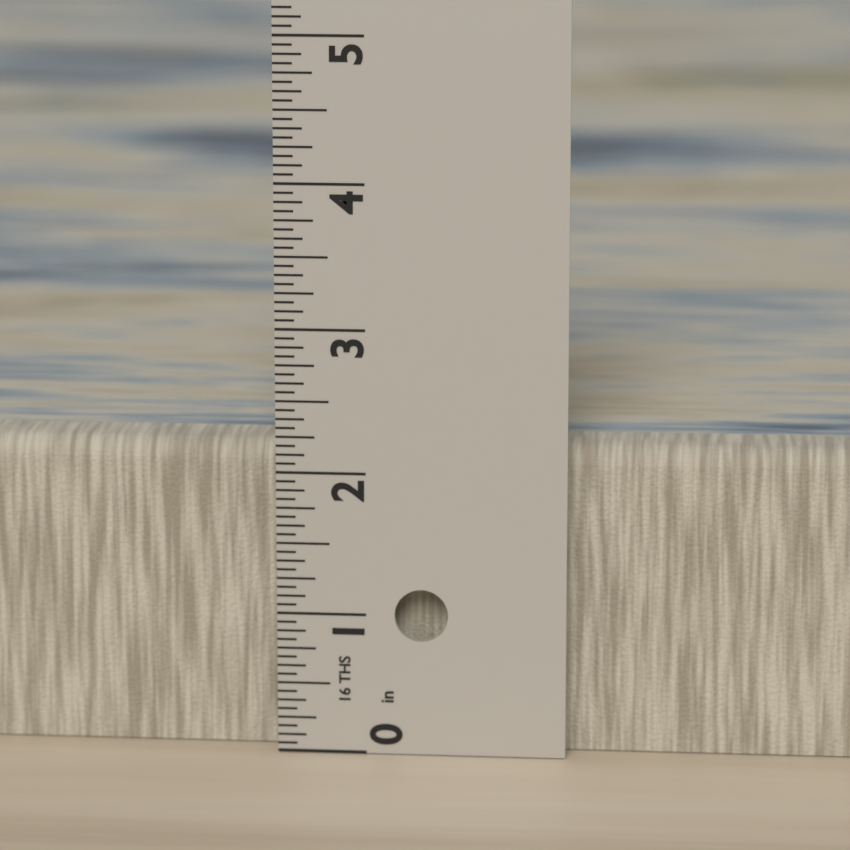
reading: 2.1875 in
